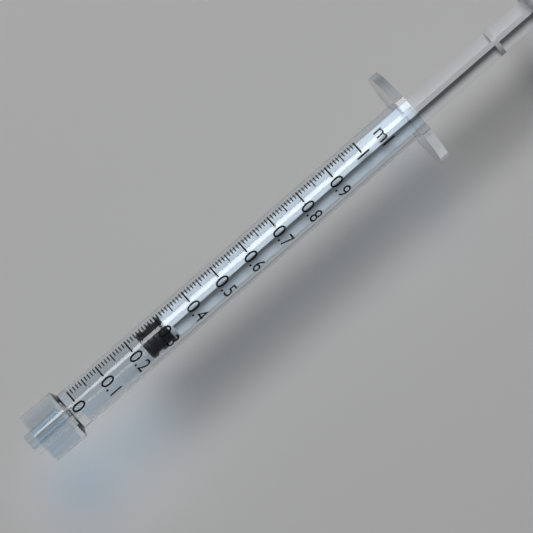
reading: 0.23 ml
